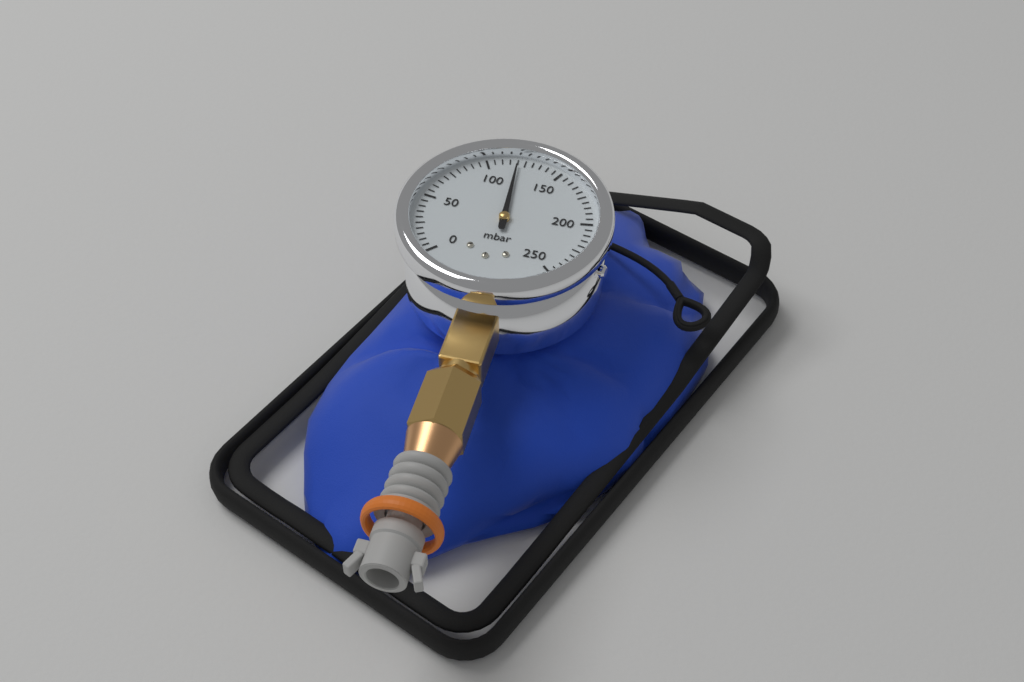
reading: 120 mbar
